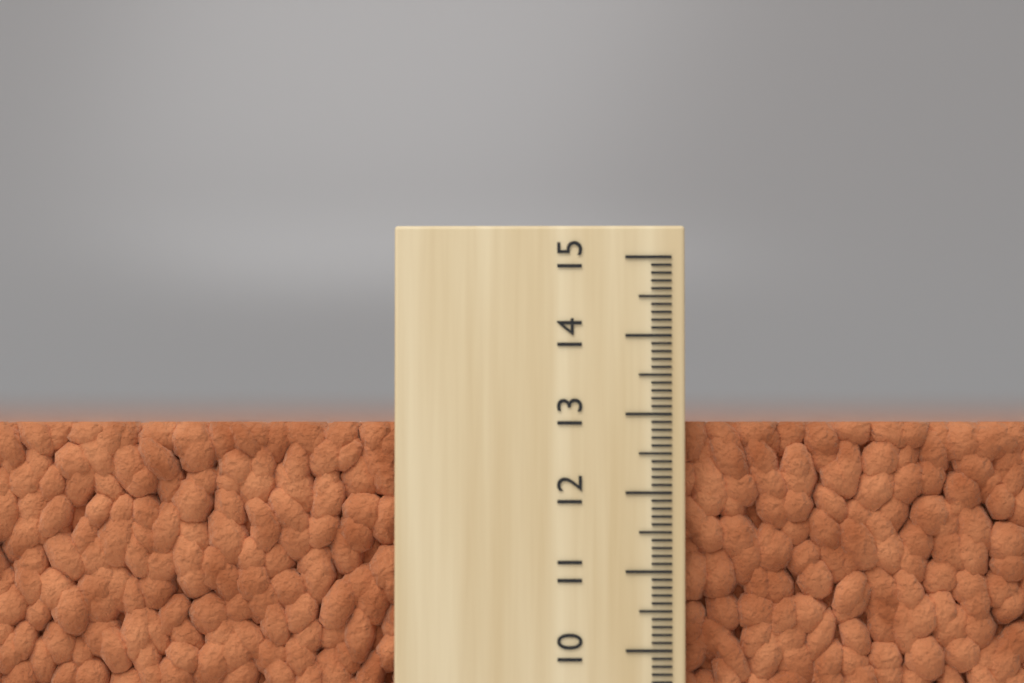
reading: 12.9 (no unit)
